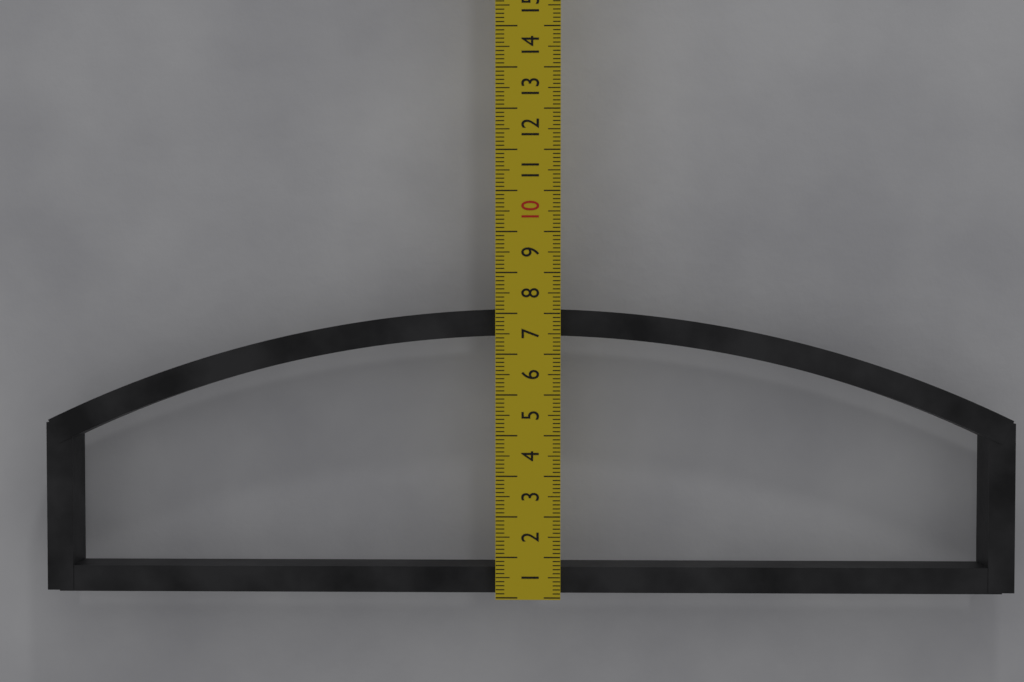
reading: 7.1 cm
